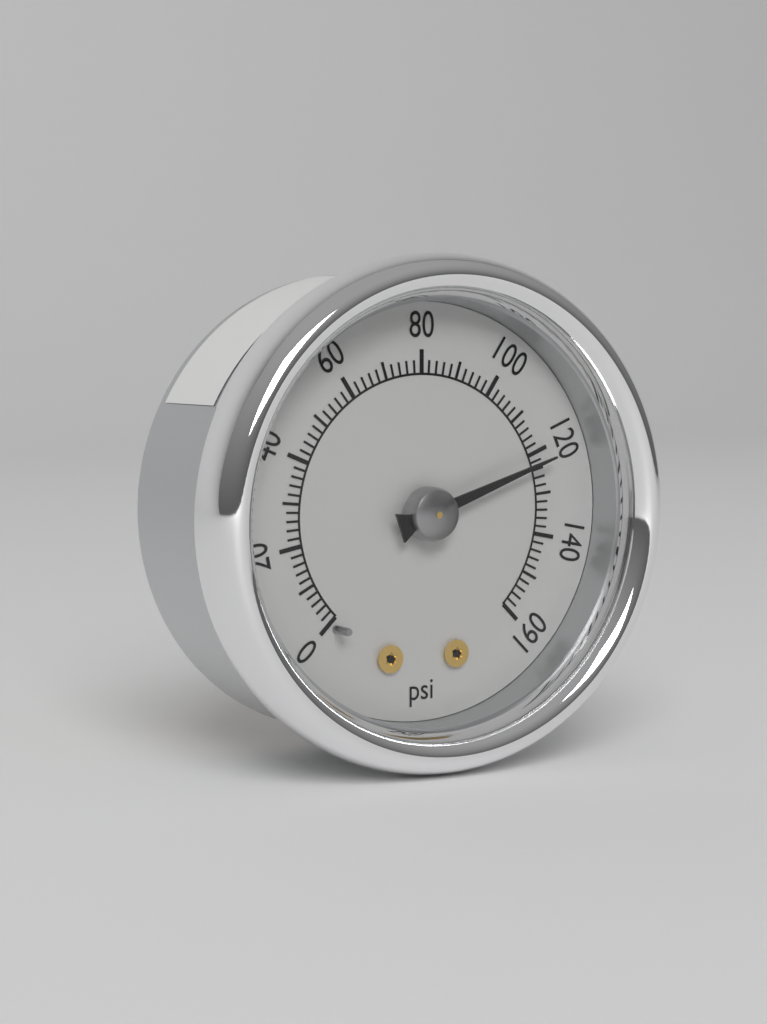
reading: 122 psi
